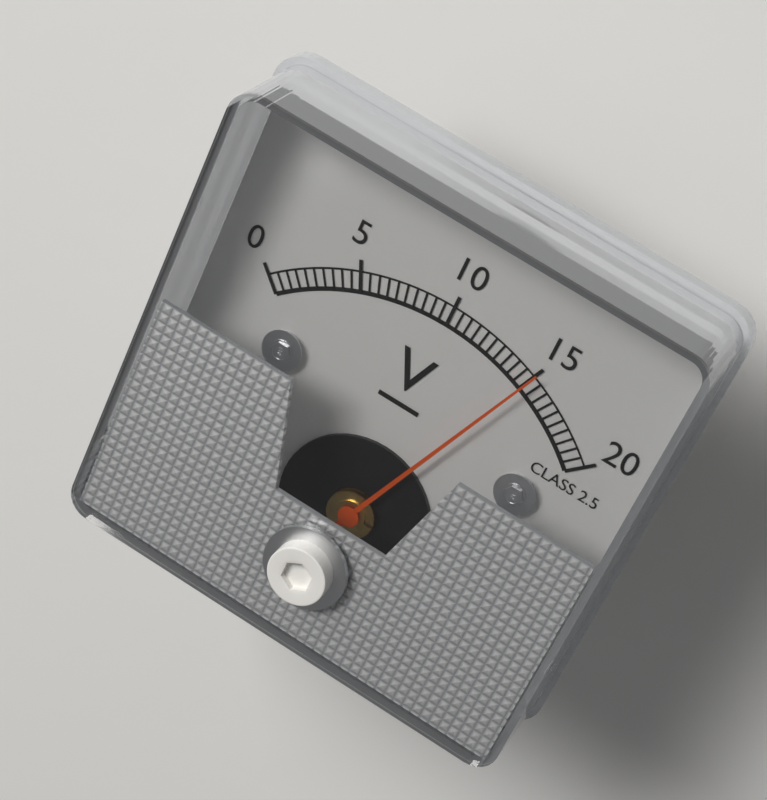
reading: 15.0 V
